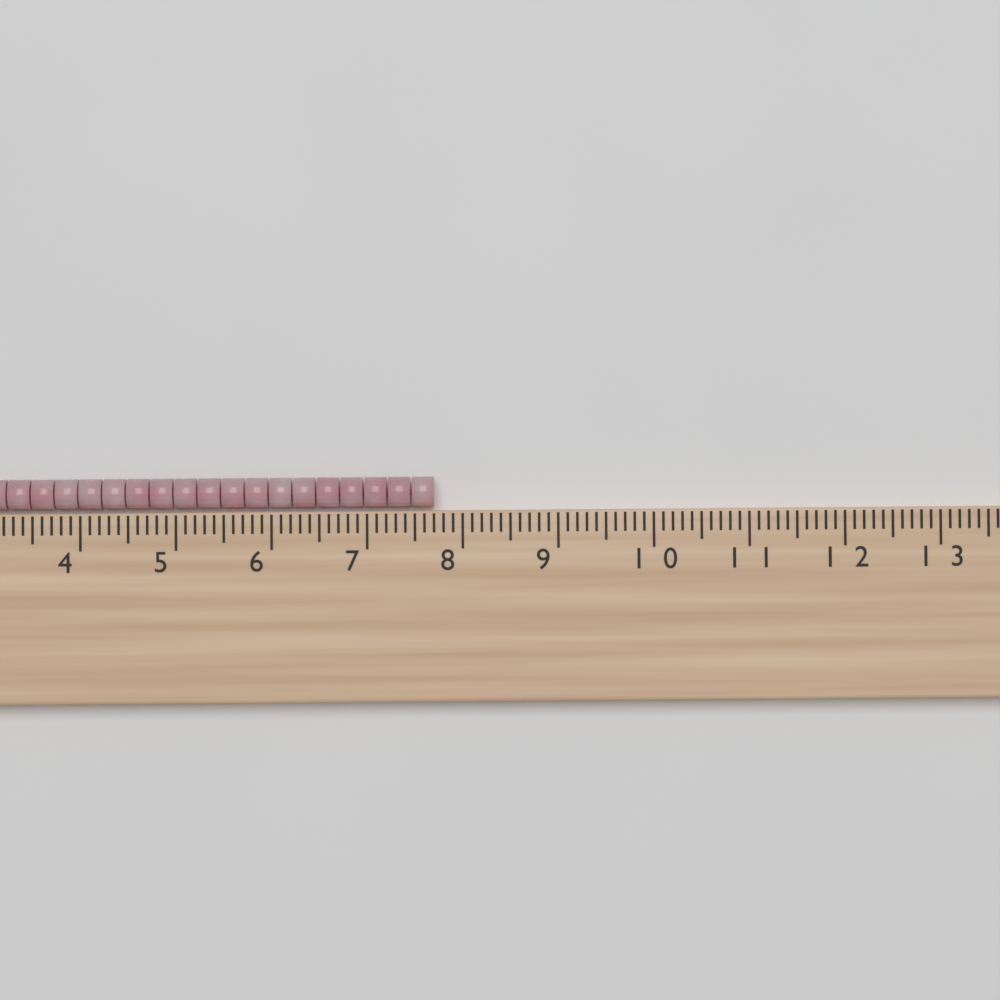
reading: 7.7 cm
